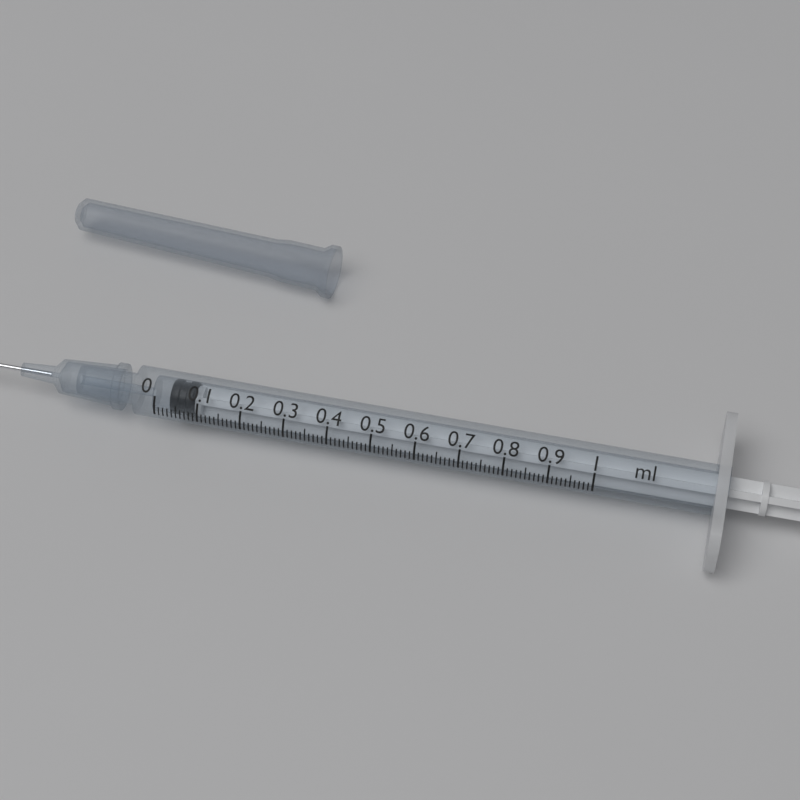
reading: 0.03 ml
